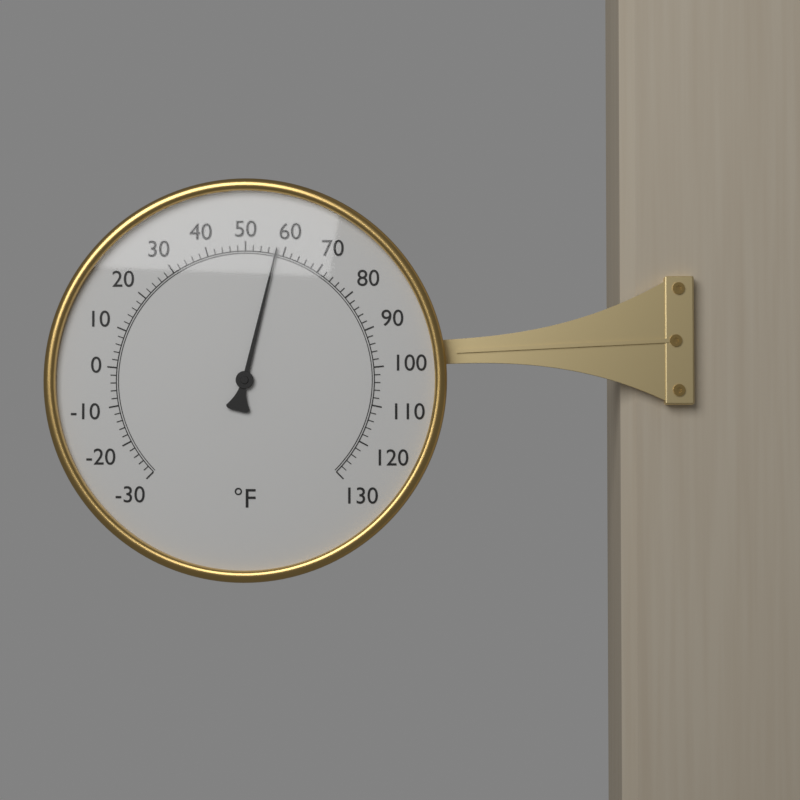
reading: 58 °F
